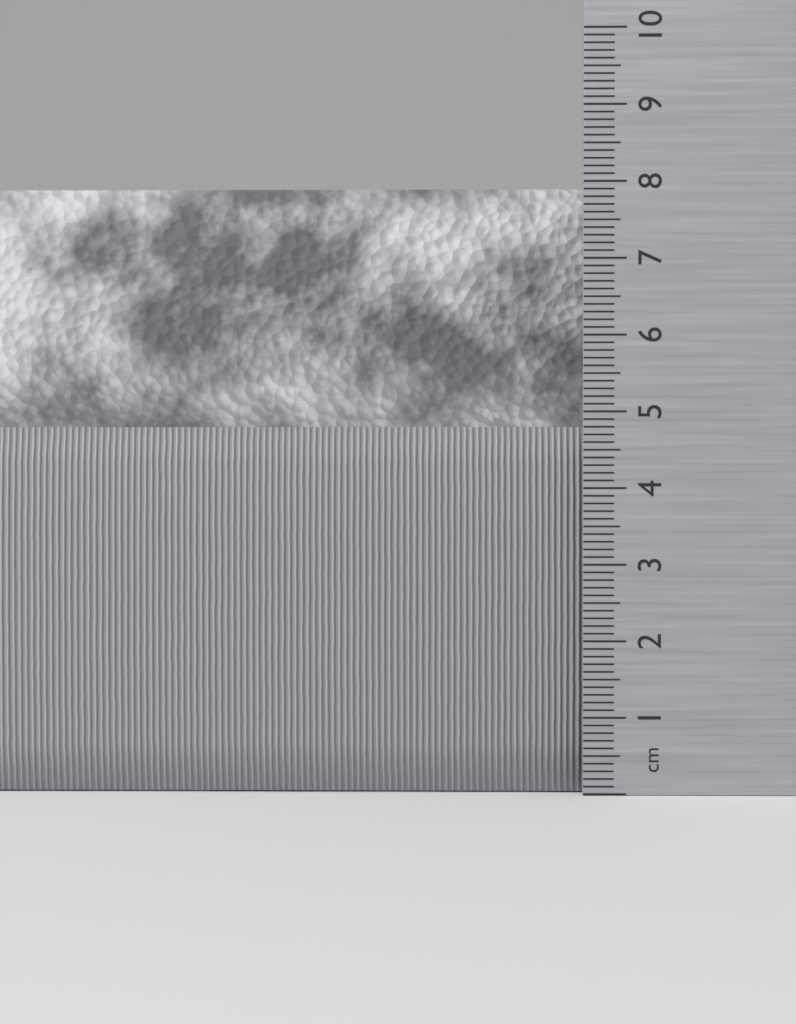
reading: 8.0 cm
